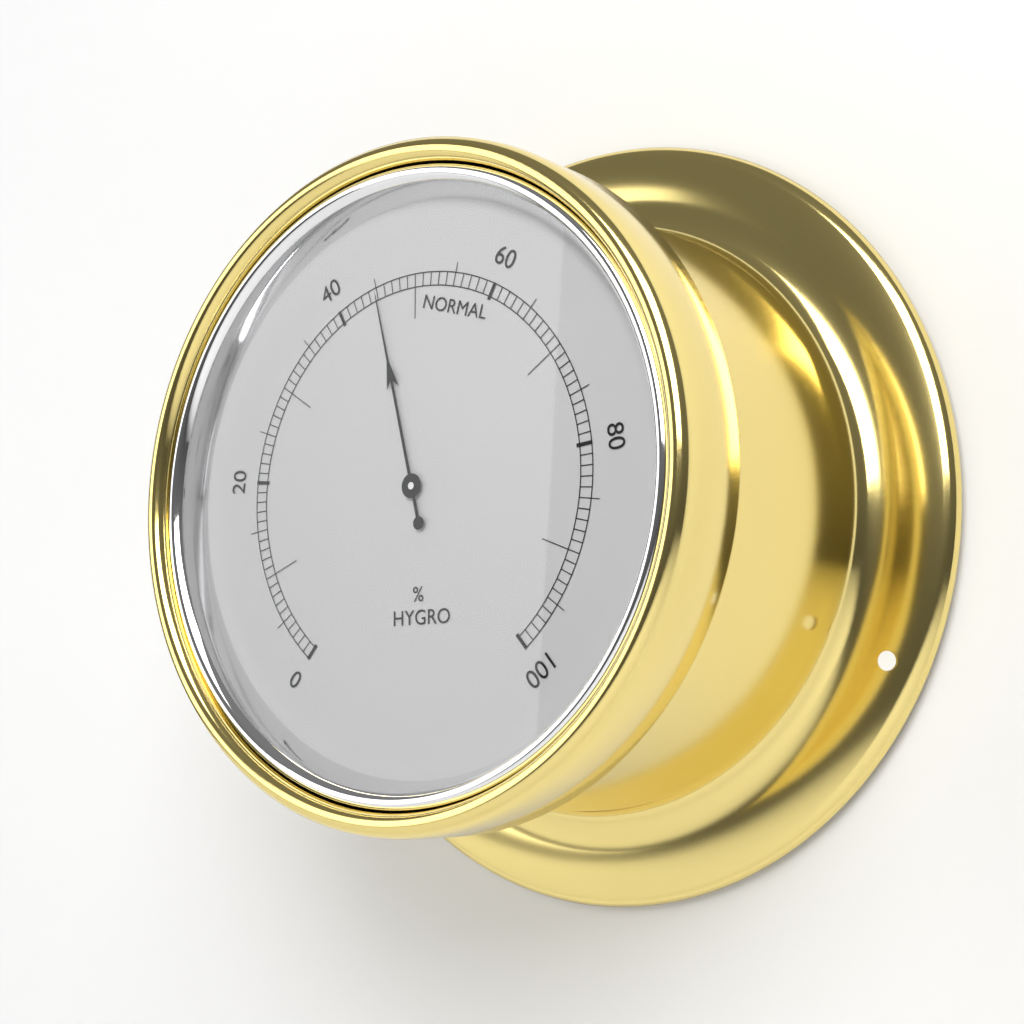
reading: 45 %
